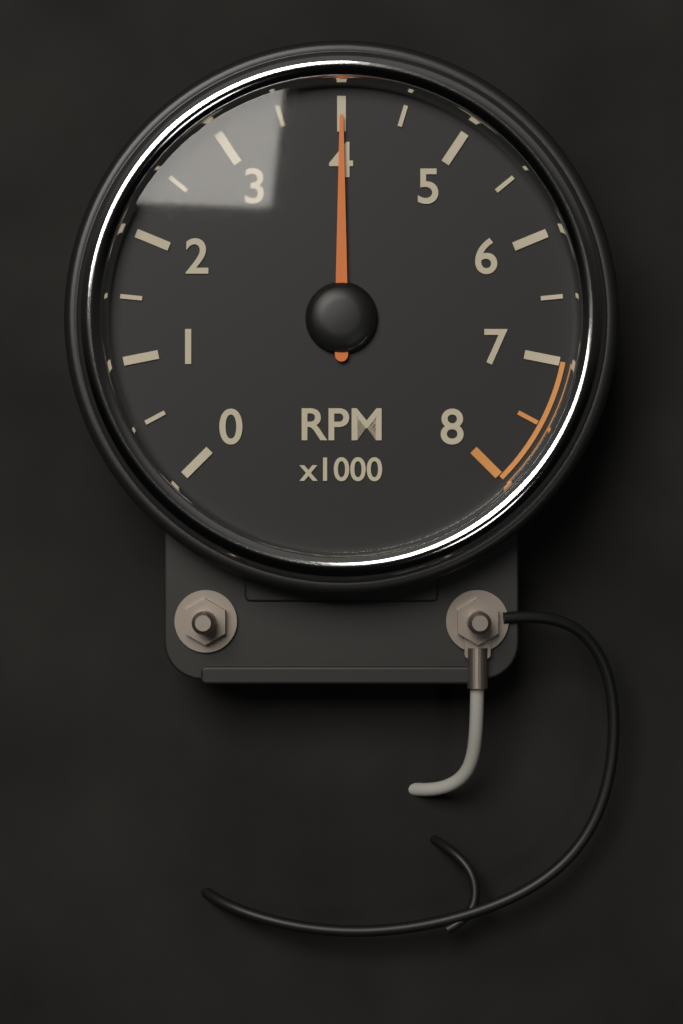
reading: 4000 RPM
